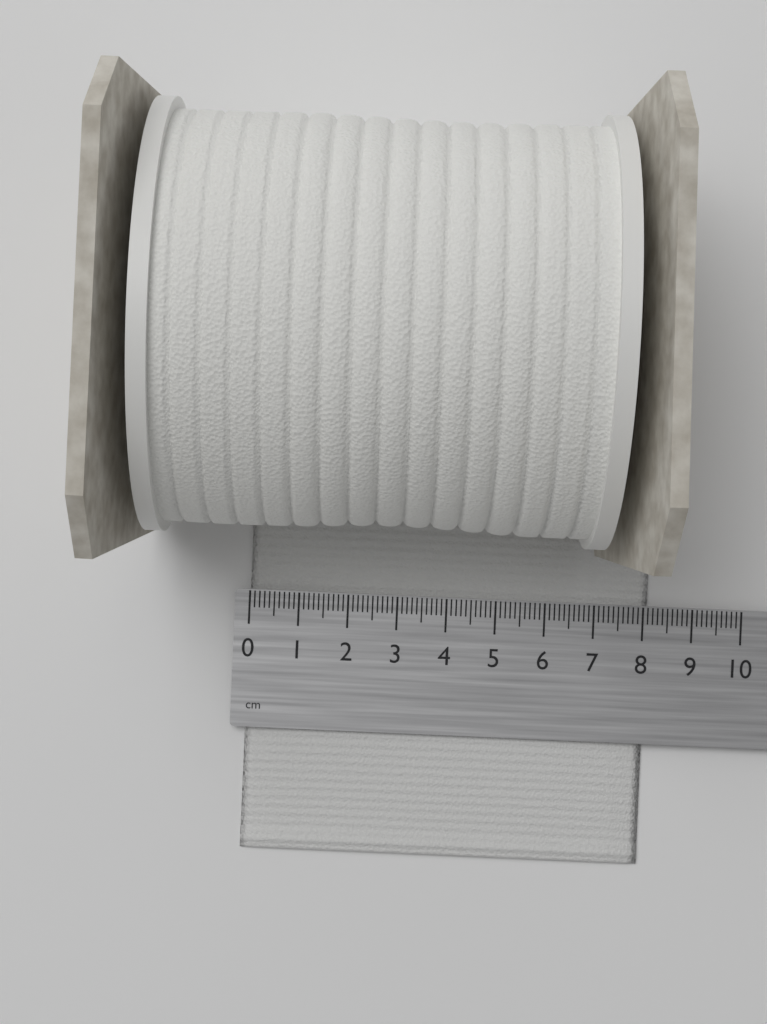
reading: 8.1 cm
